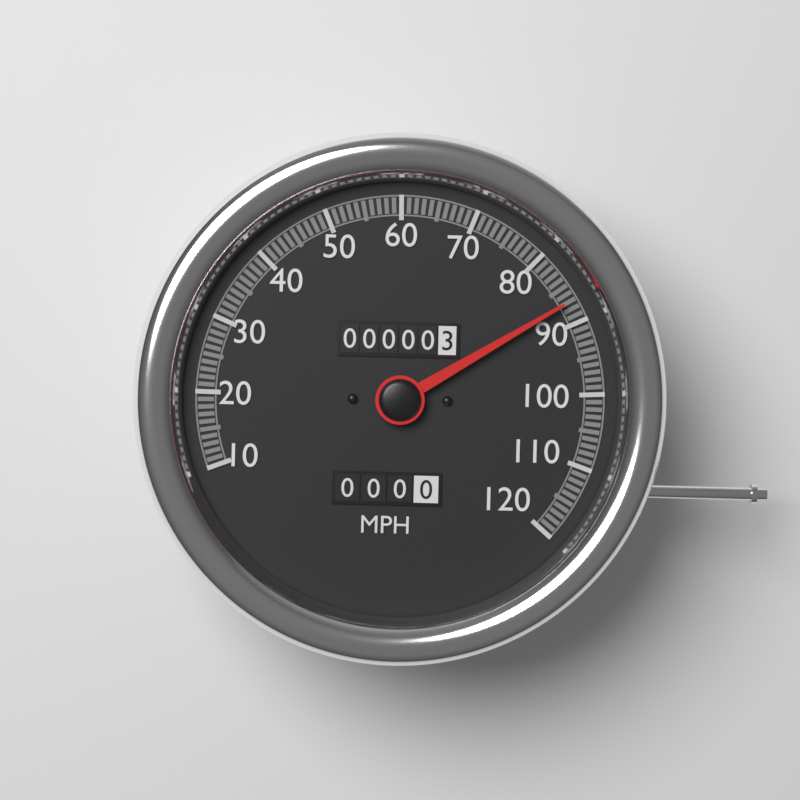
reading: 87 MPH
